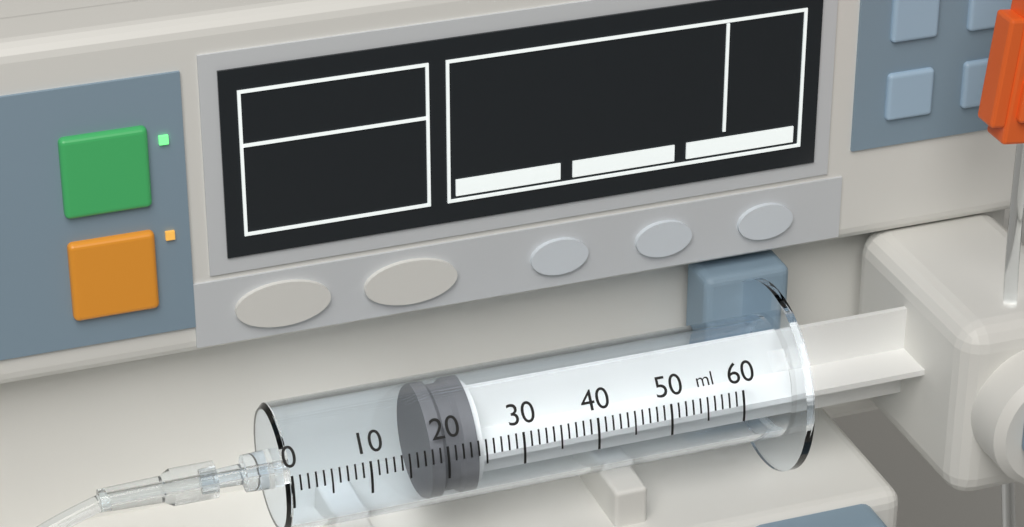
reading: 18 ml
